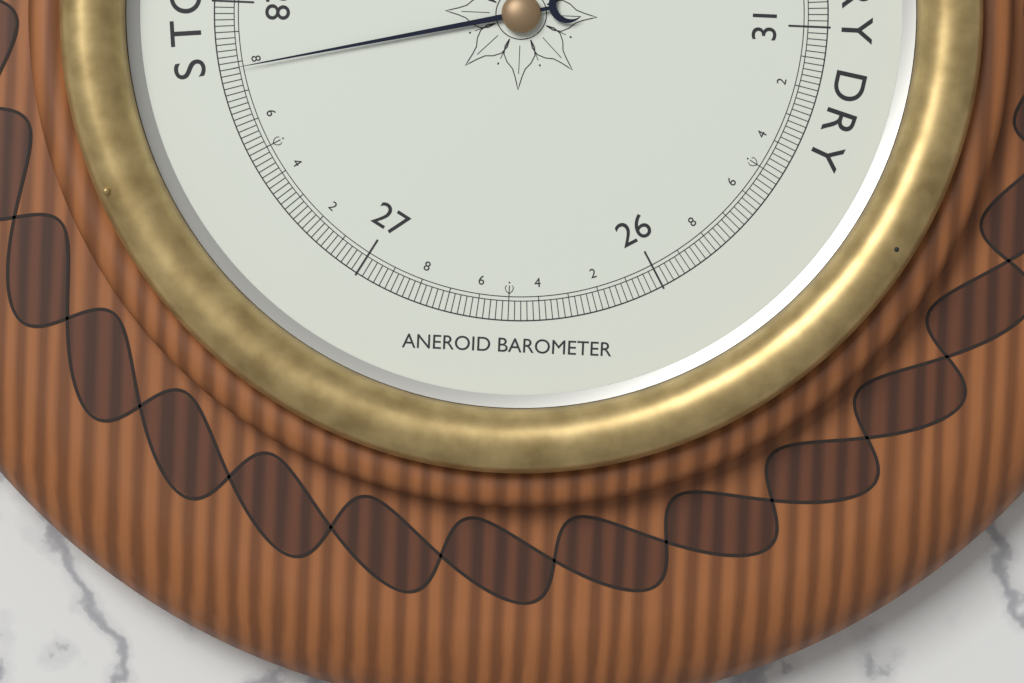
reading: 27.78 inHg
